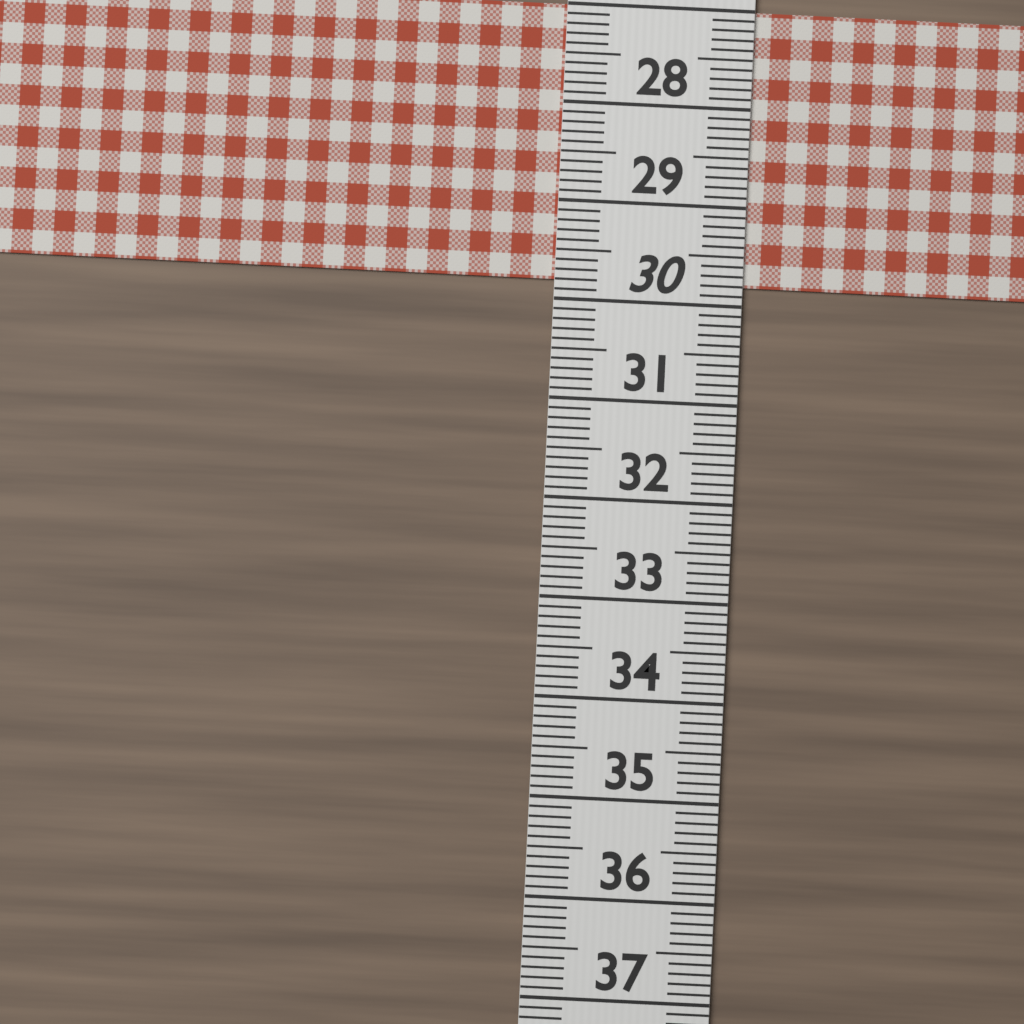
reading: 29.8 (no unit)
